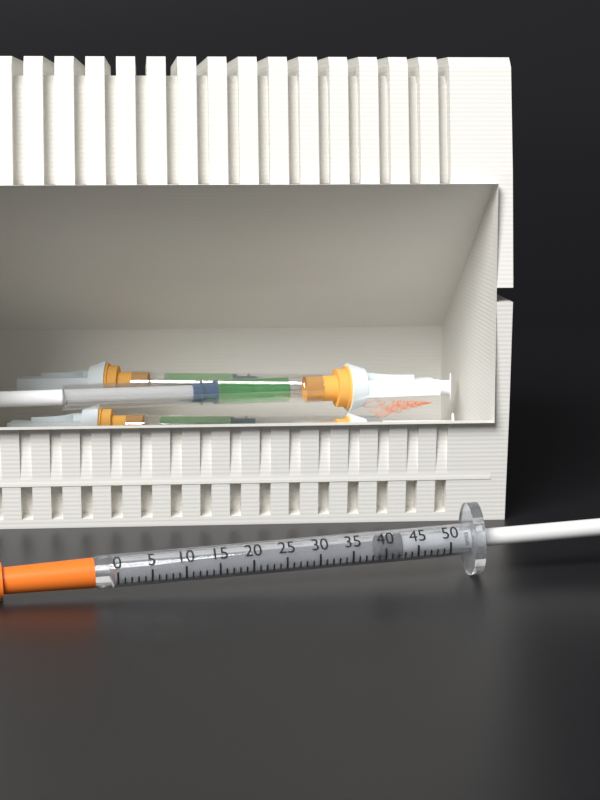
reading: 39 units
